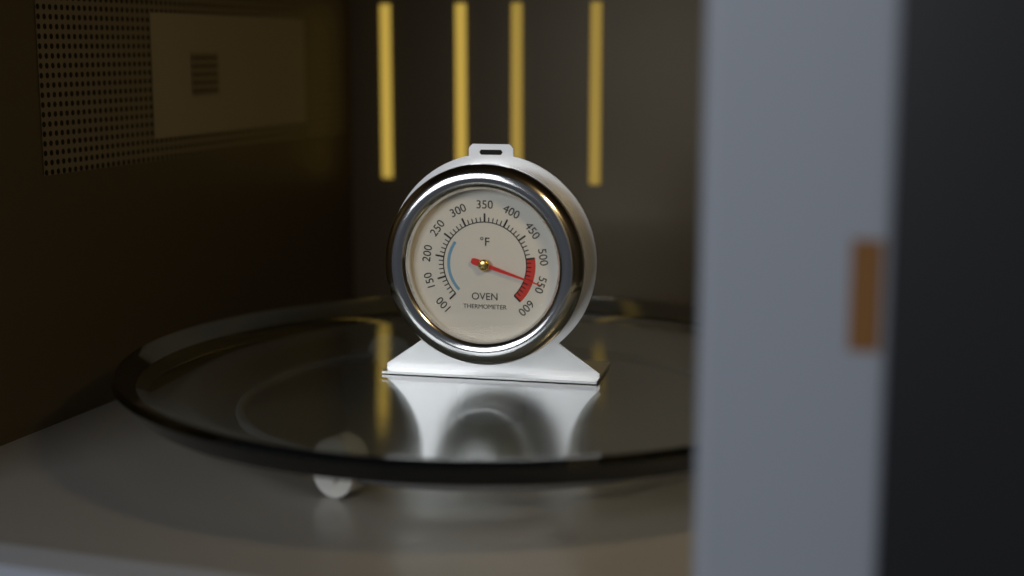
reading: 550 °F
